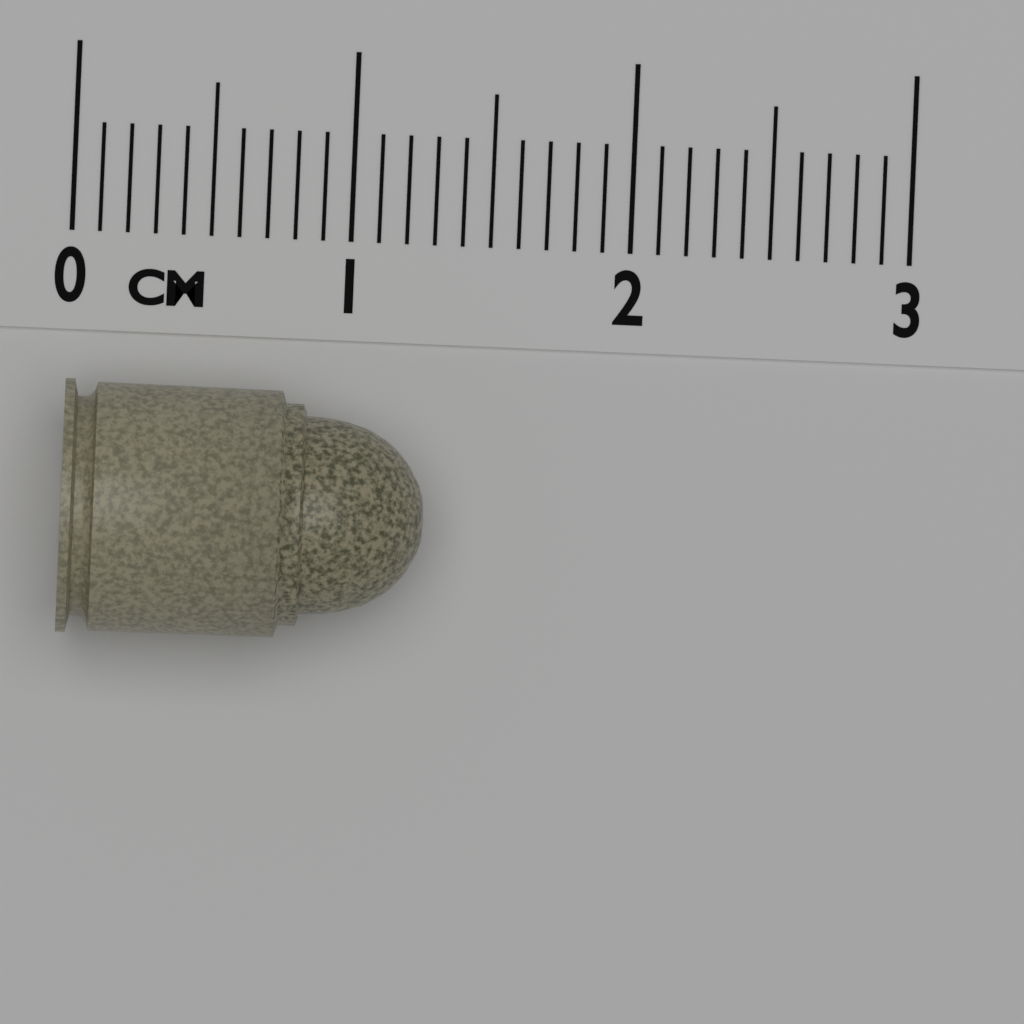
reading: 1.3 cm
